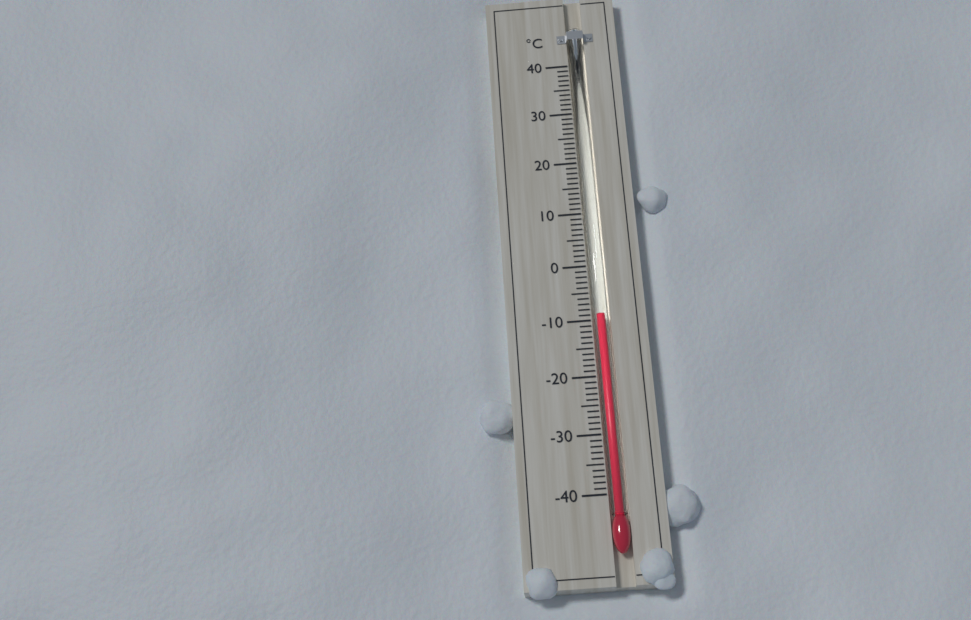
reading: -9 °C
